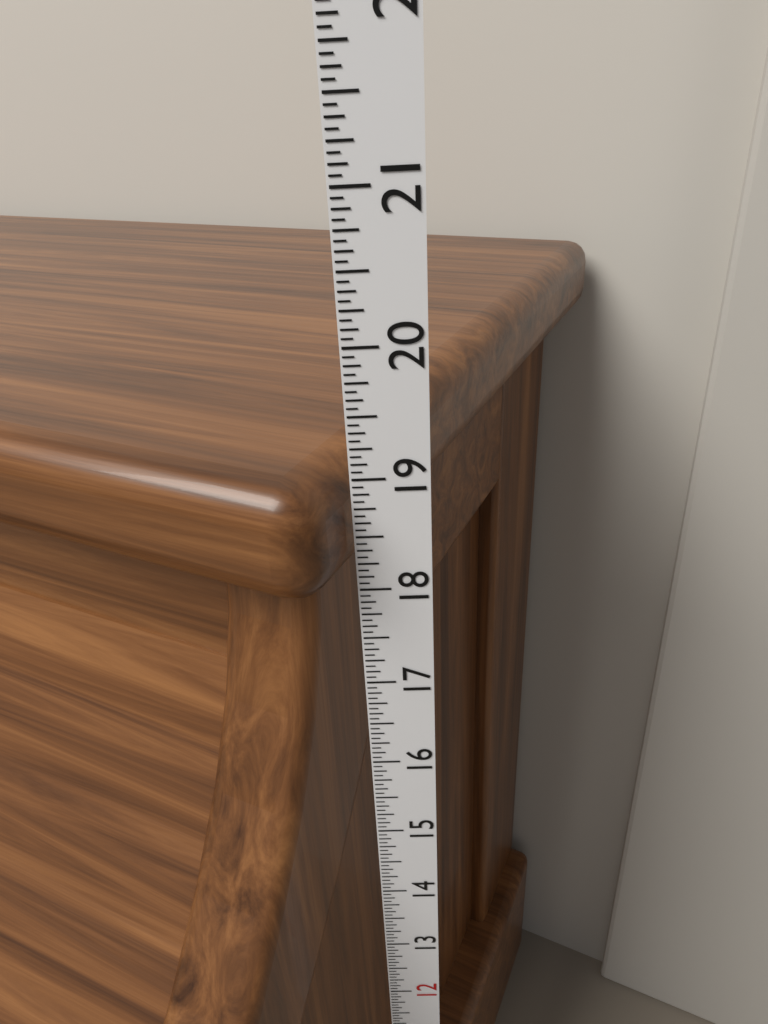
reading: 19.1250 in
